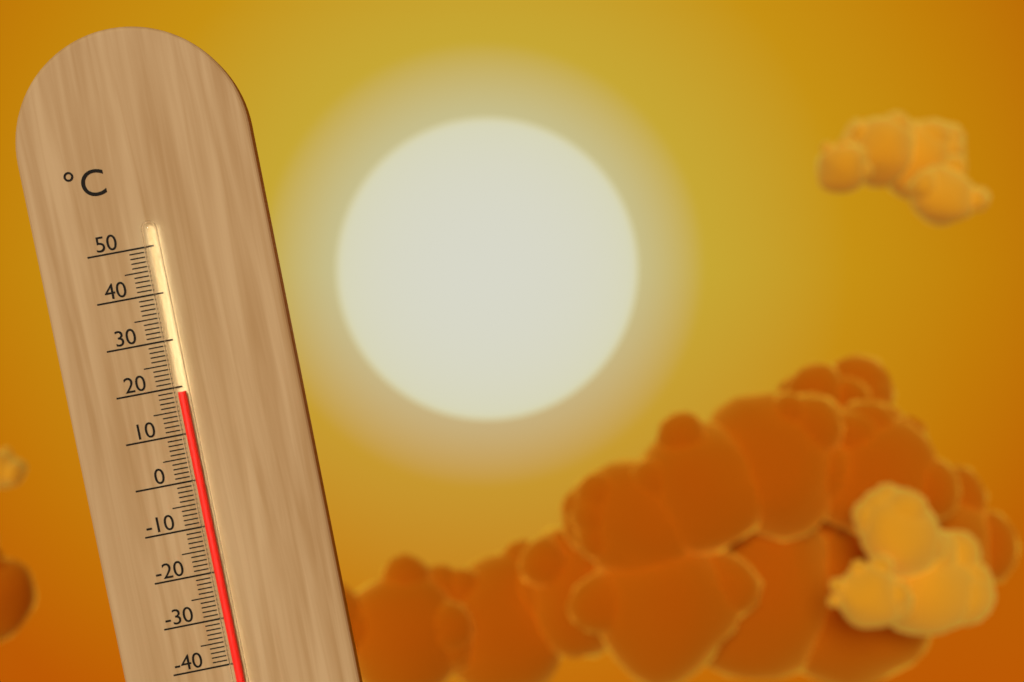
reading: 19 °C
